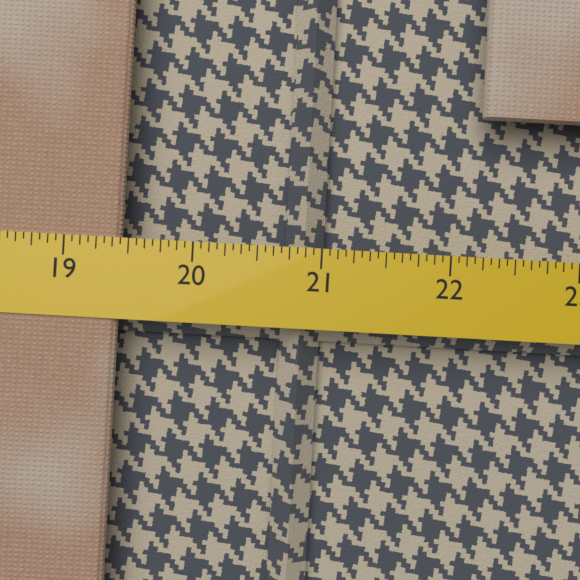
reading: 19.4375 (no unit)
